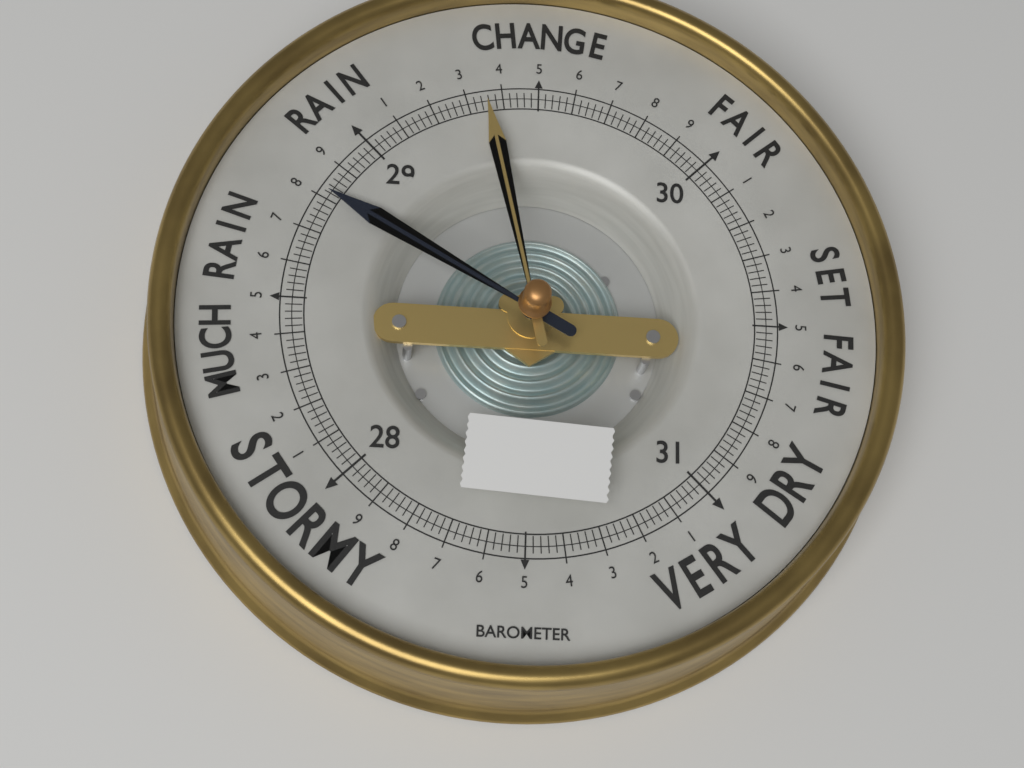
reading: 28.82 (no unit)
